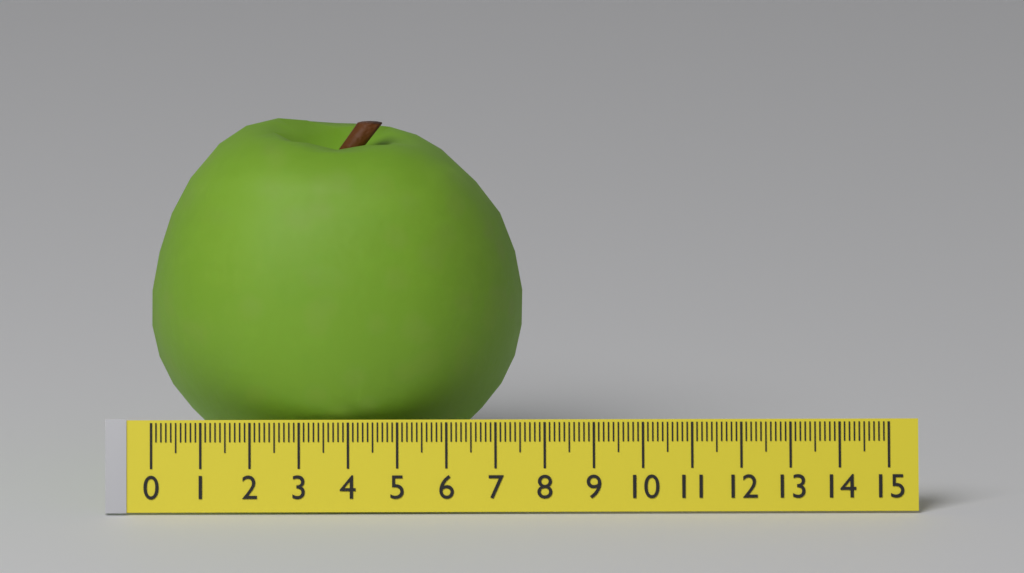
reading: 7.6 (no unit)
